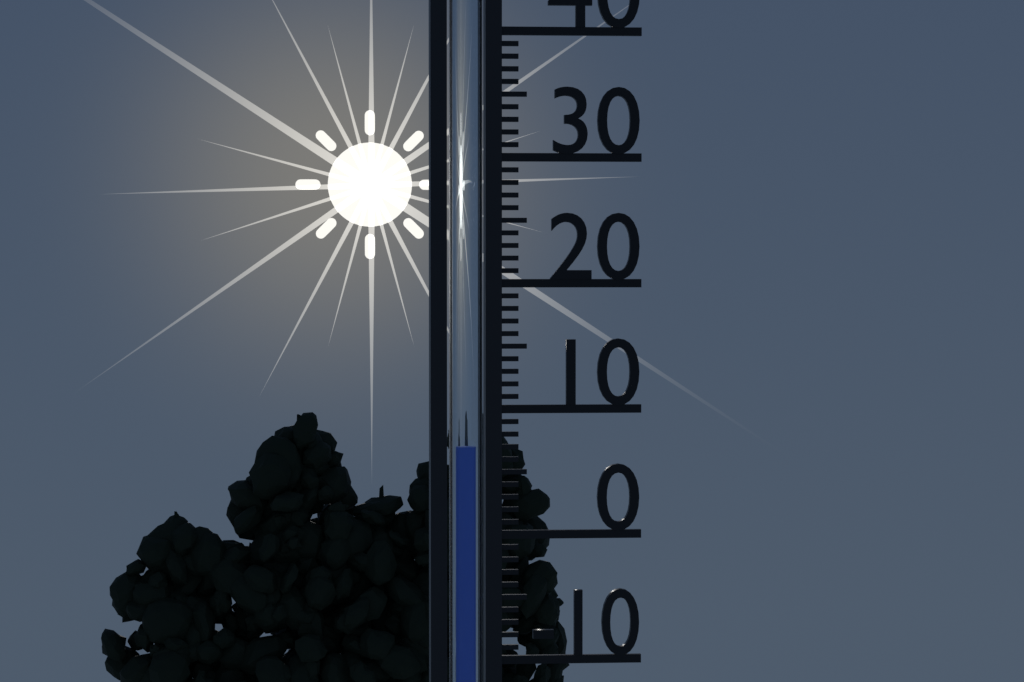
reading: 7 (no unit)
